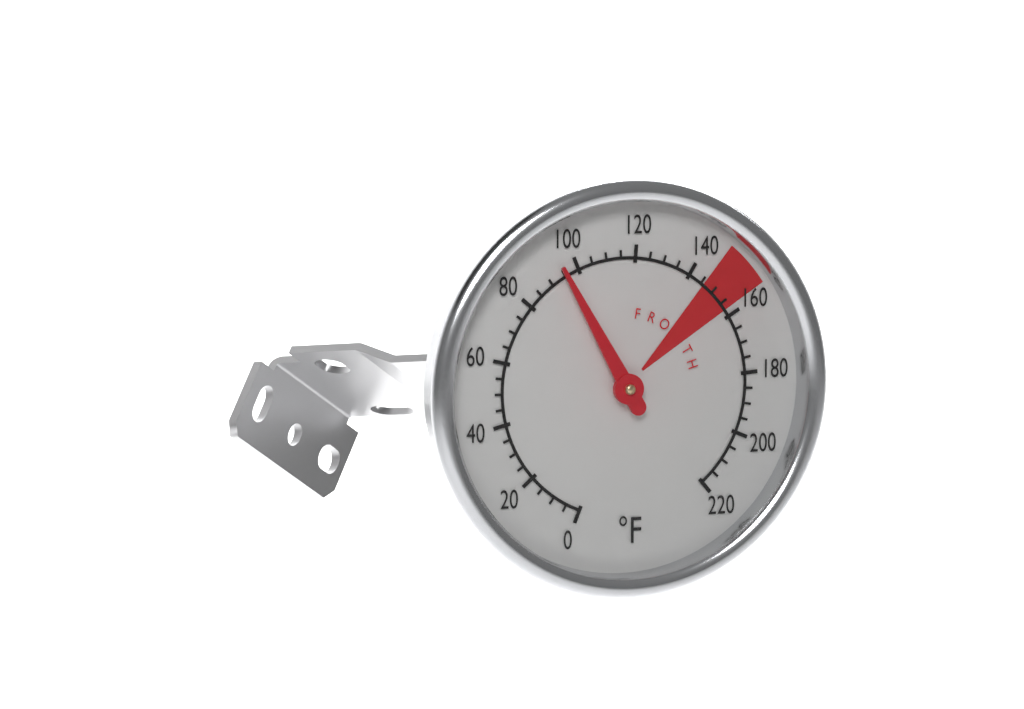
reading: 95 °F
